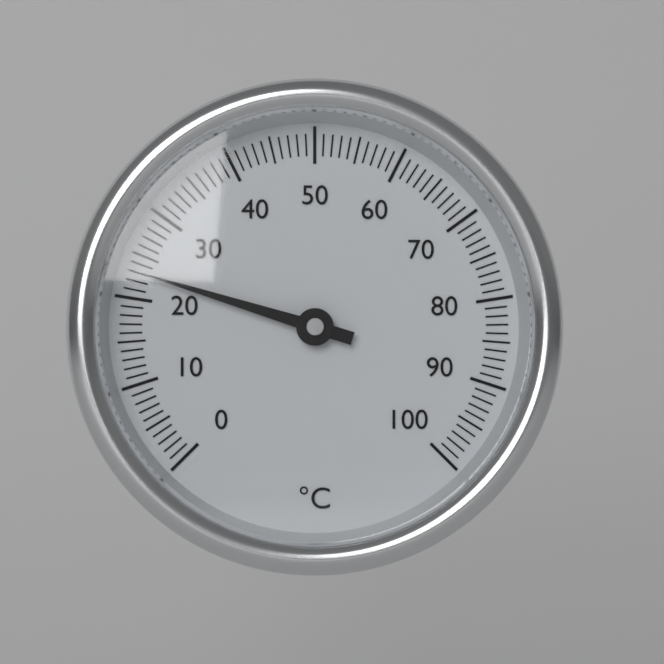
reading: 23 °C
